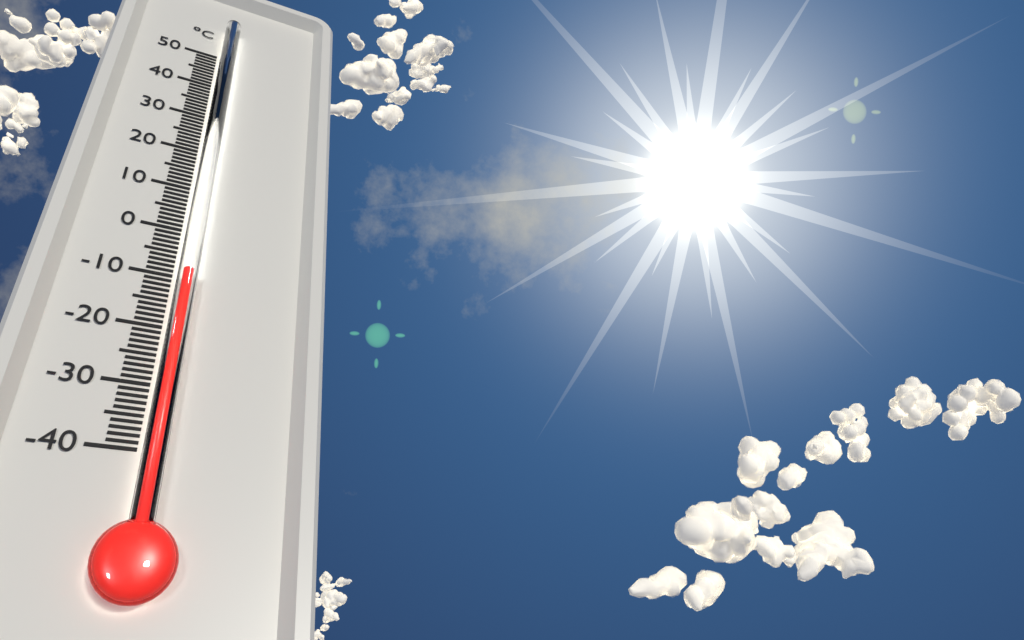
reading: -10 °C
